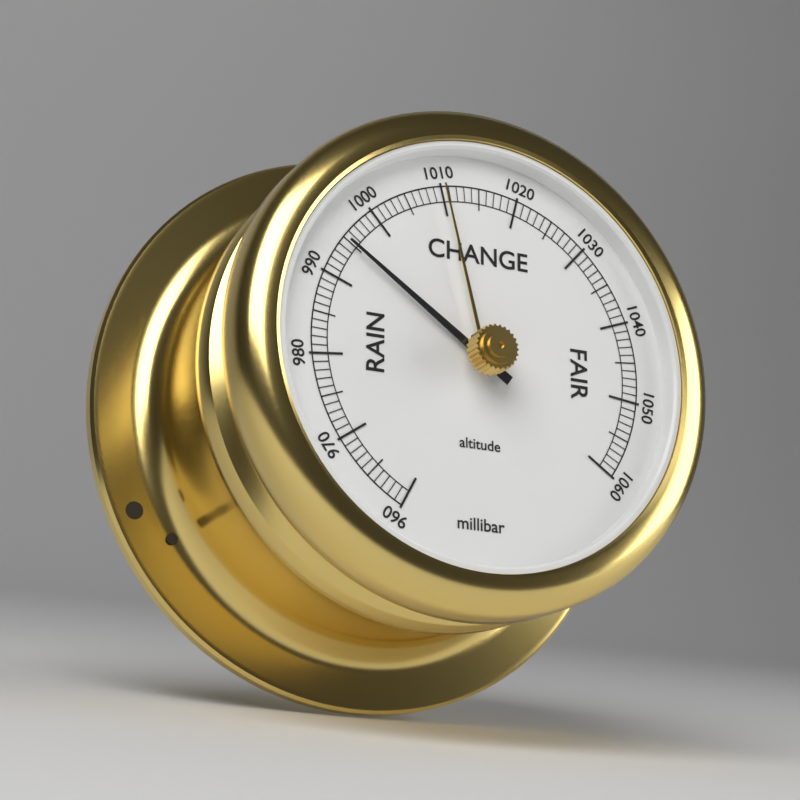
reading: 995 millibar
